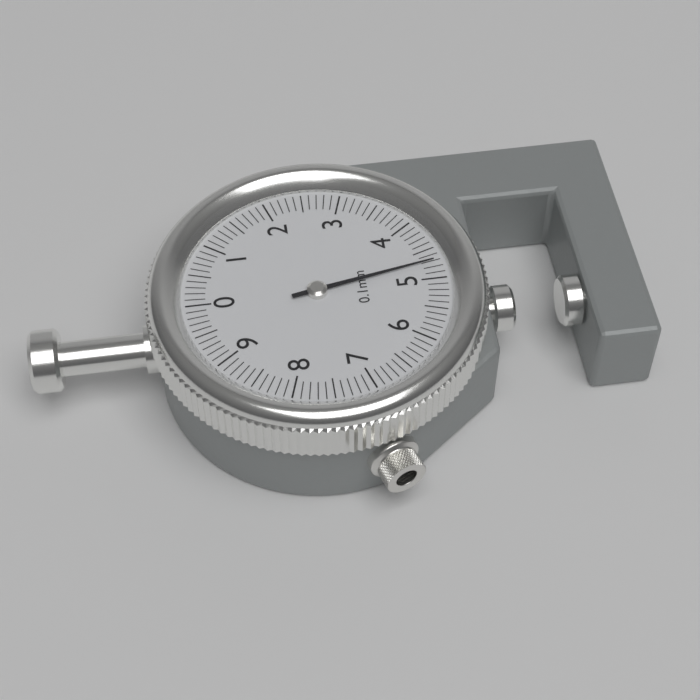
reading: 4.7 mm
